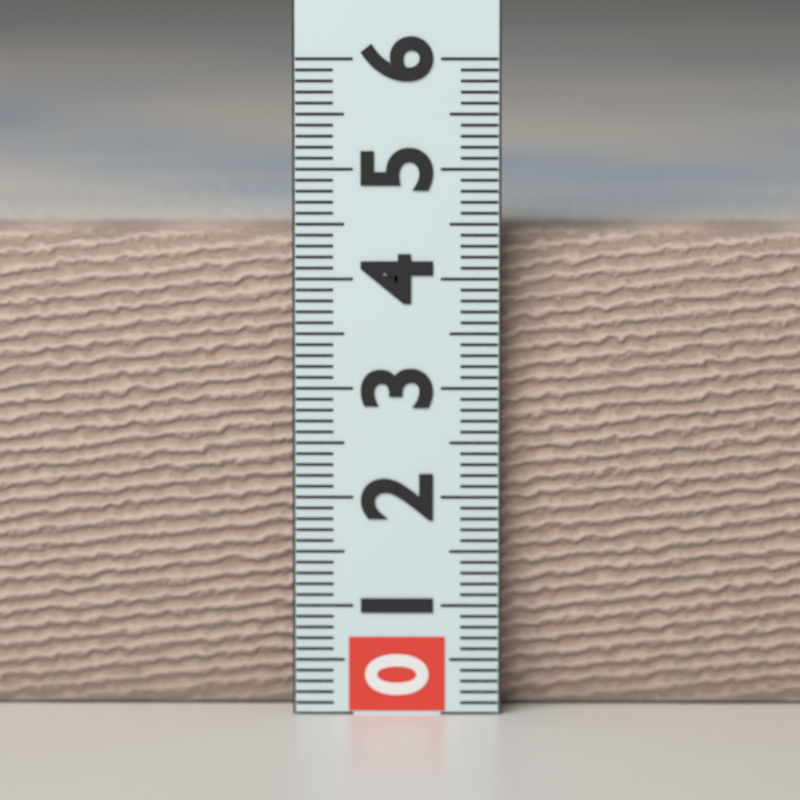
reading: 4.4 (no unit)
